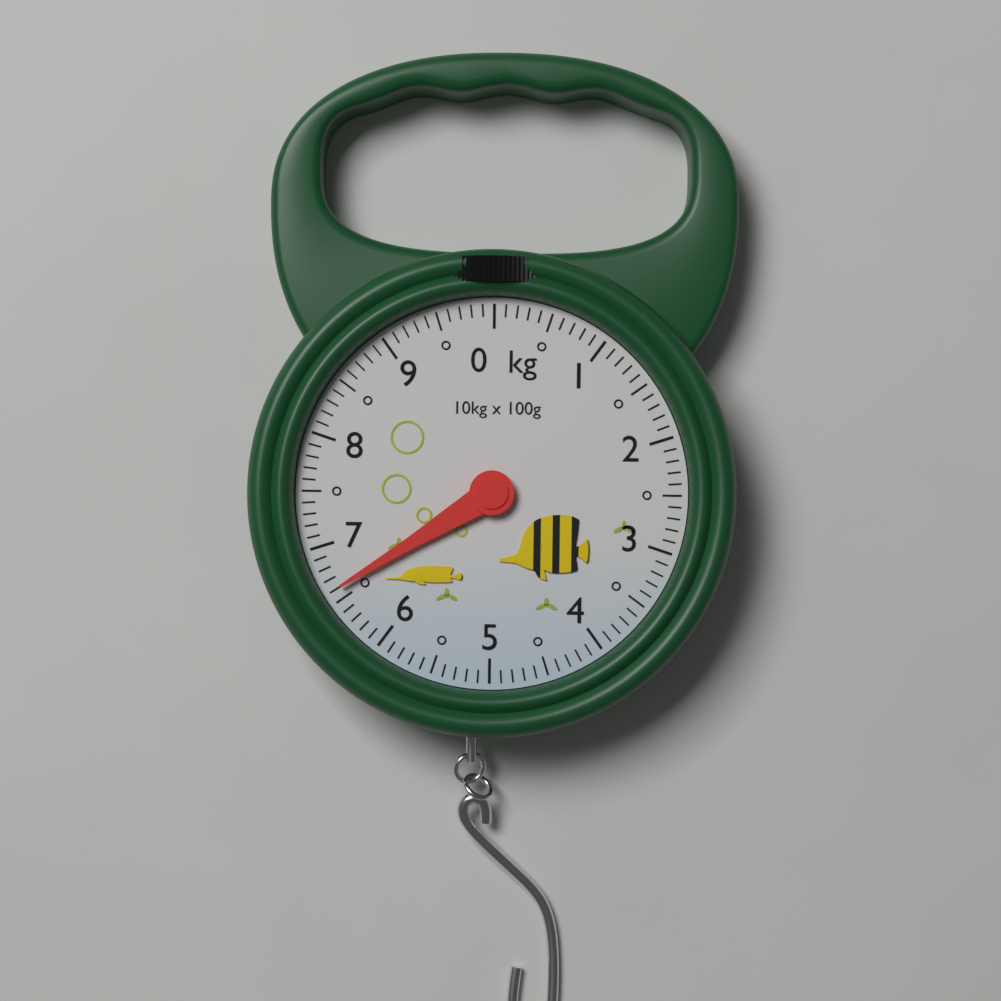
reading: 6.6 kg
